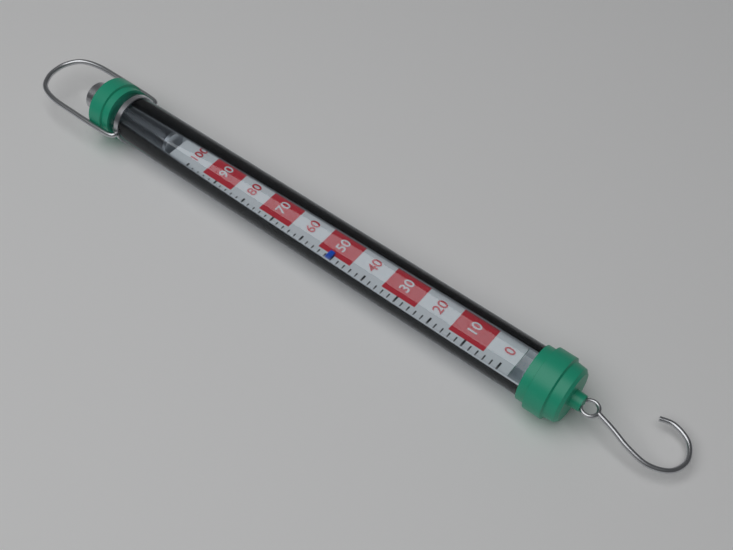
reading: 50 (no unit)
